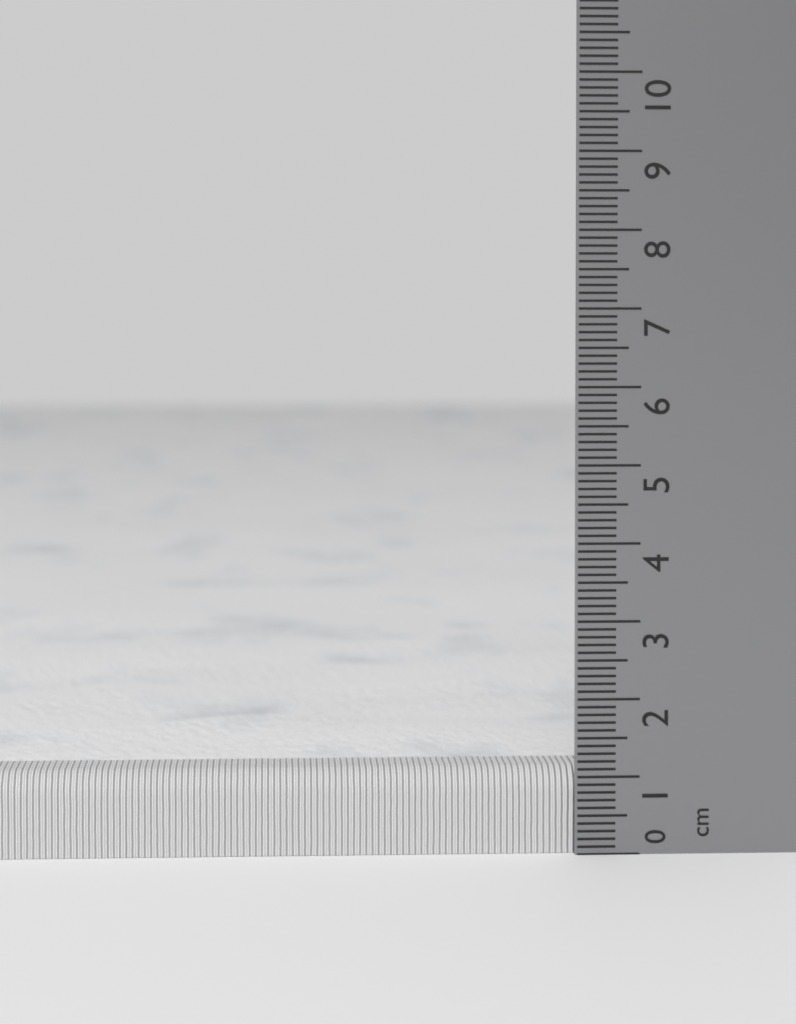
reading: 1.1 cm
